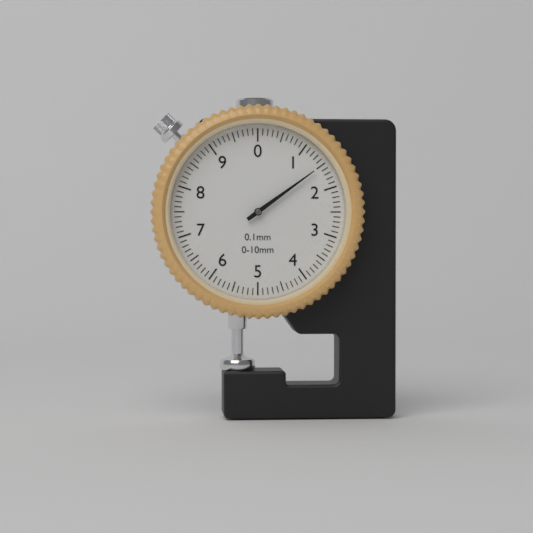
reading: 1.5 mm
